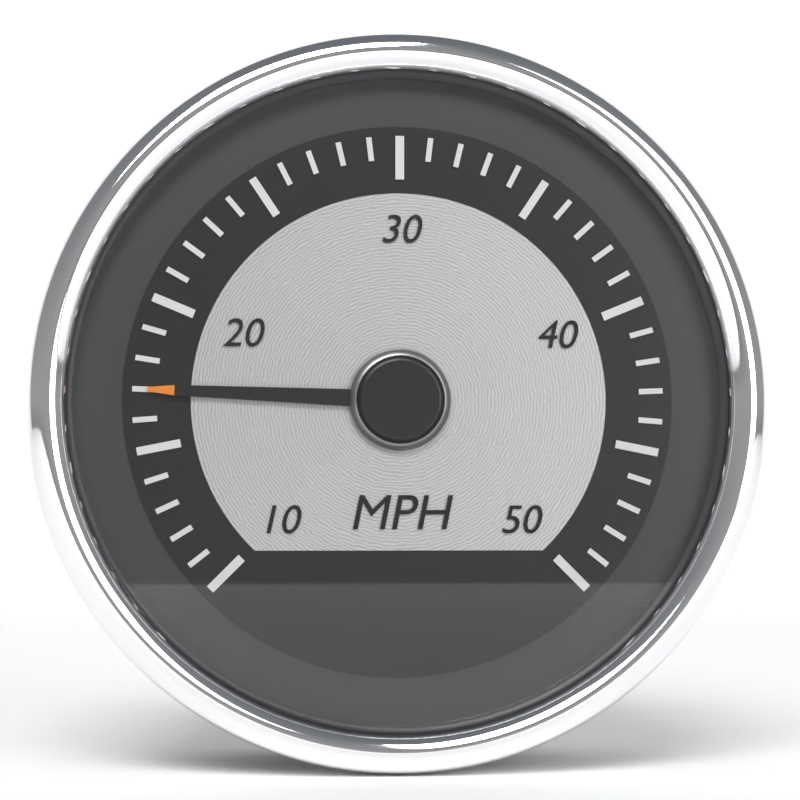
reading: 17 mph
